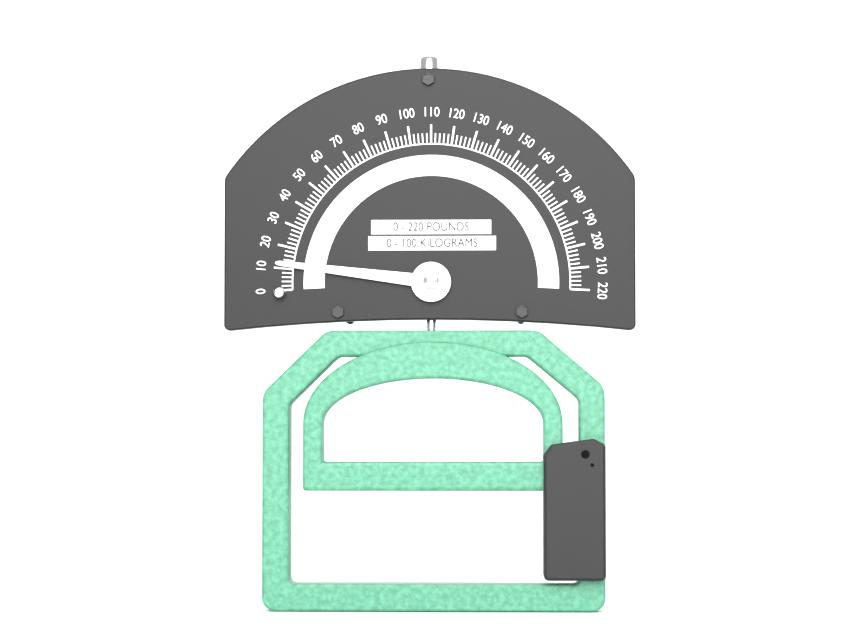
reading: 12 lb
